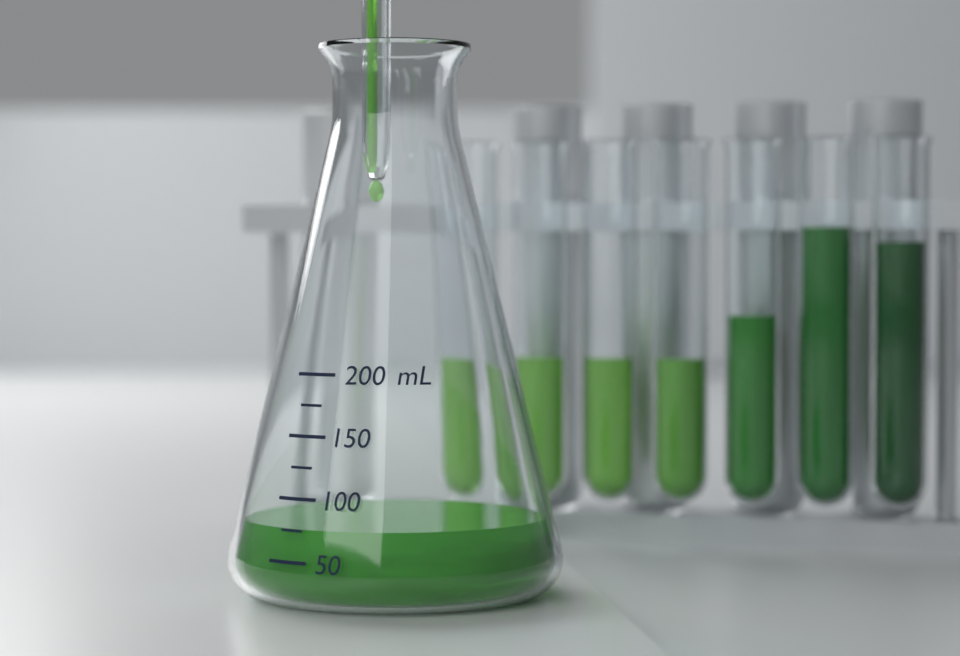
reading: 75 mL
